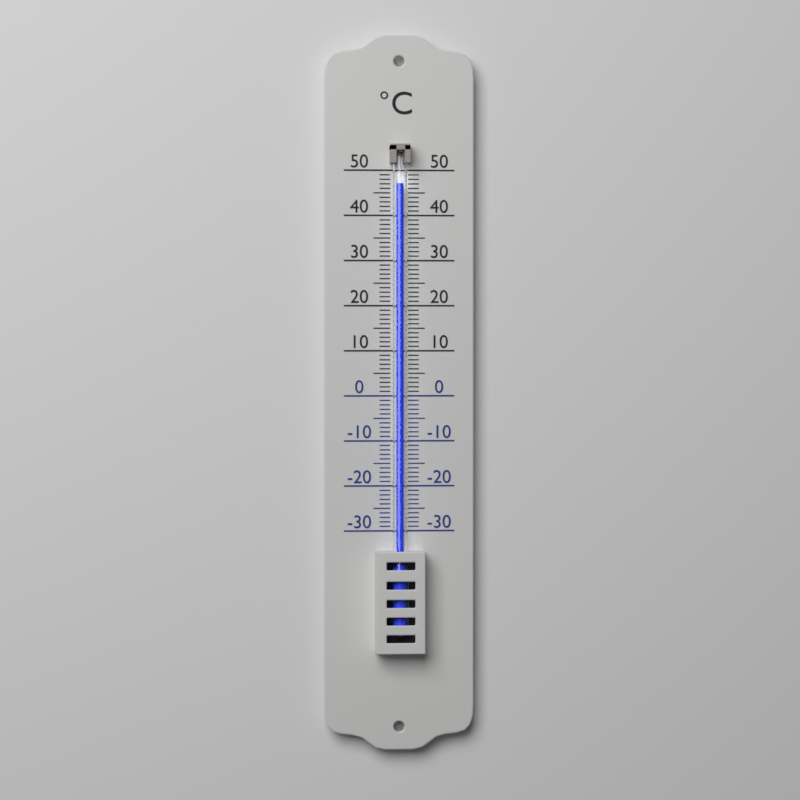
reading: 47 °C
